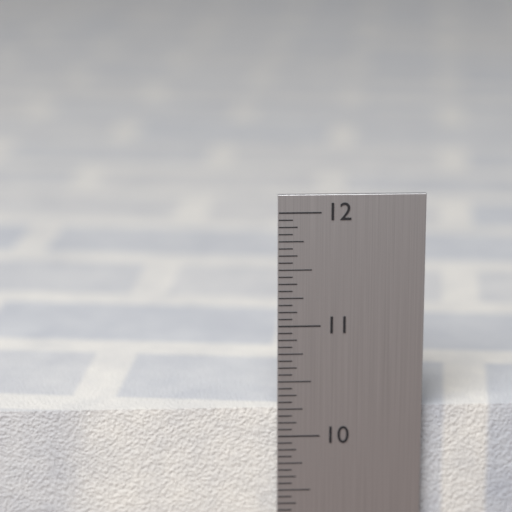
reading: 10.2500 in
